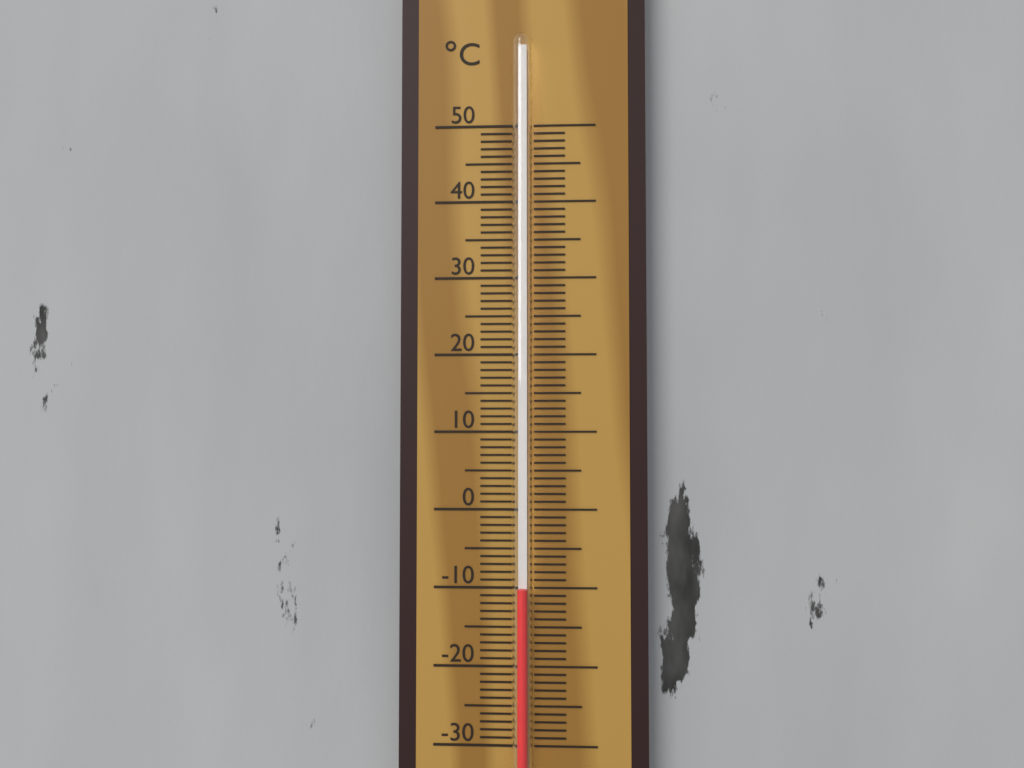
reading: -10 °C
